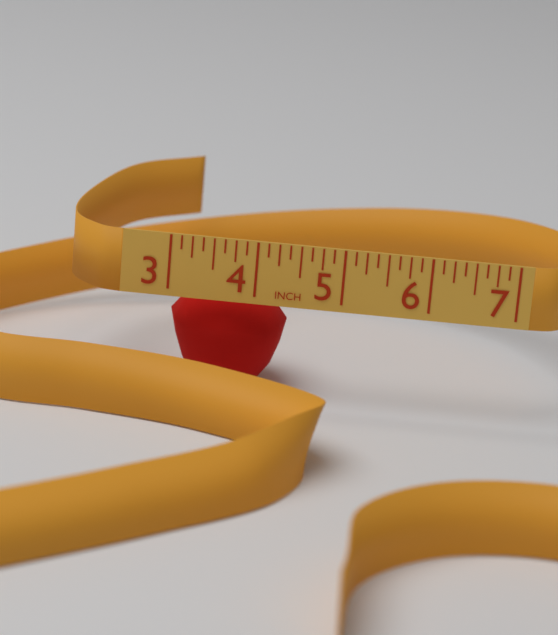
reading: 4.375 in
